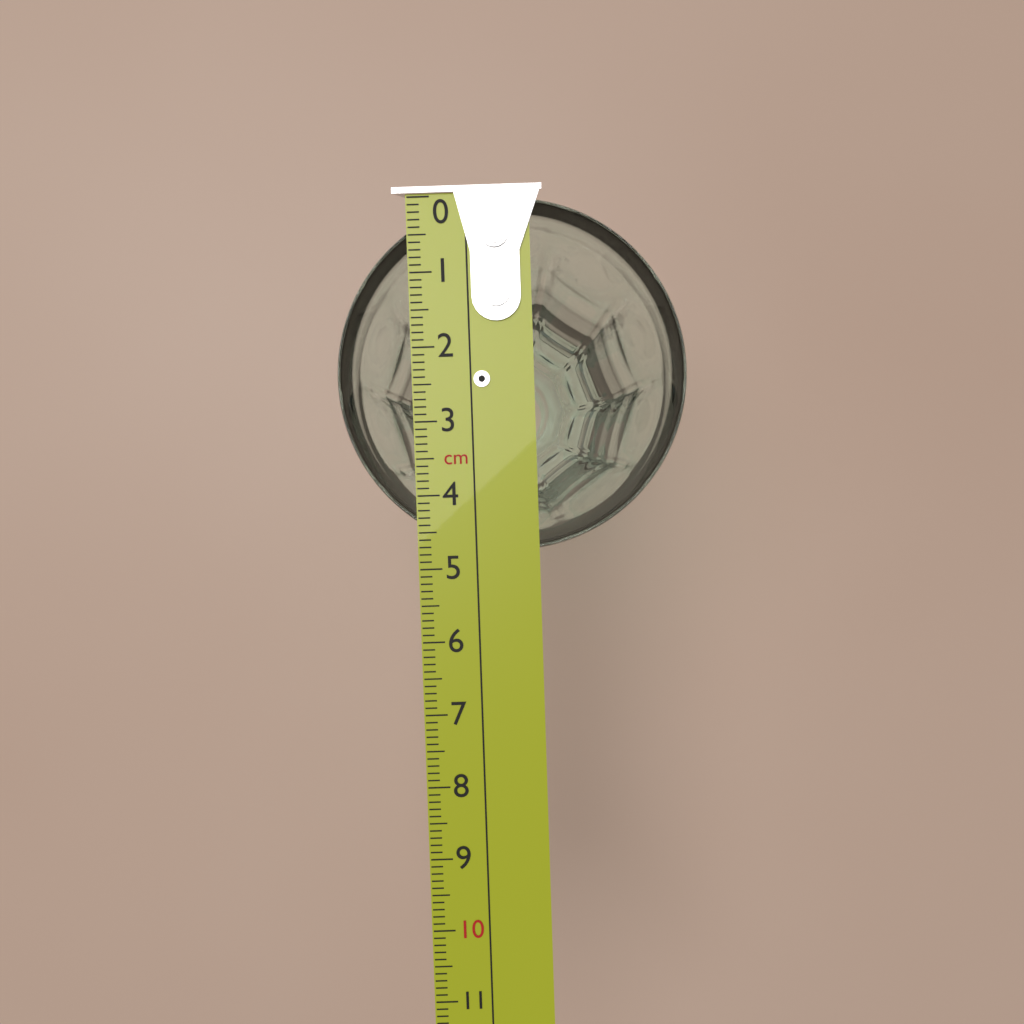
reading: 4.8 cm
